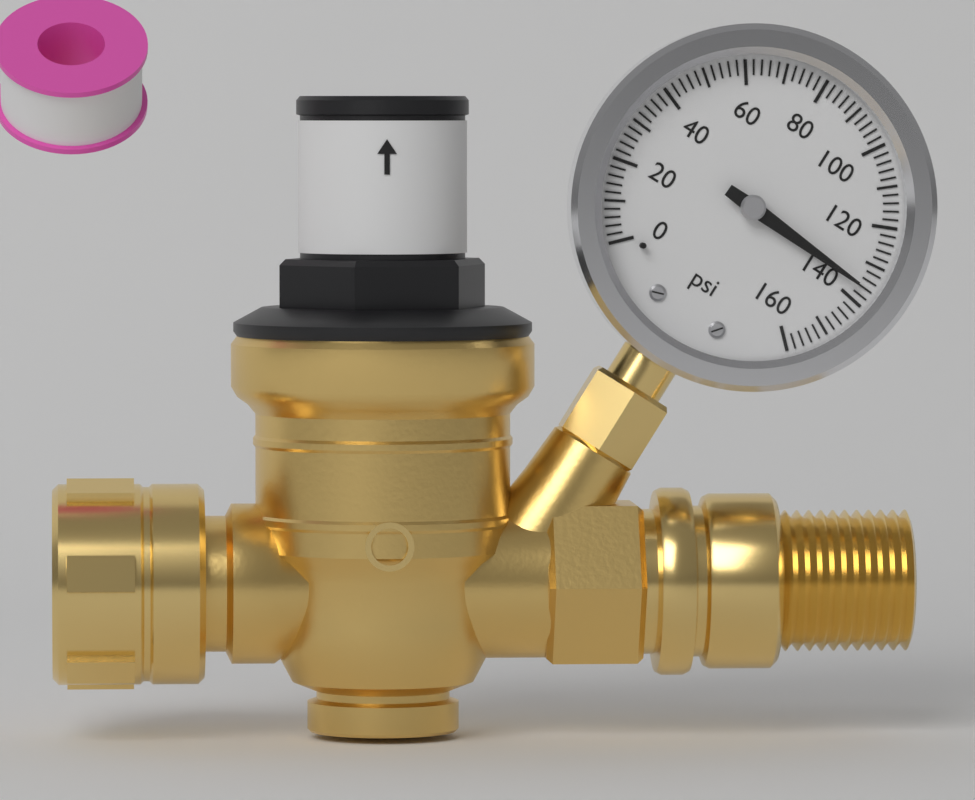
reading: 136 psi
